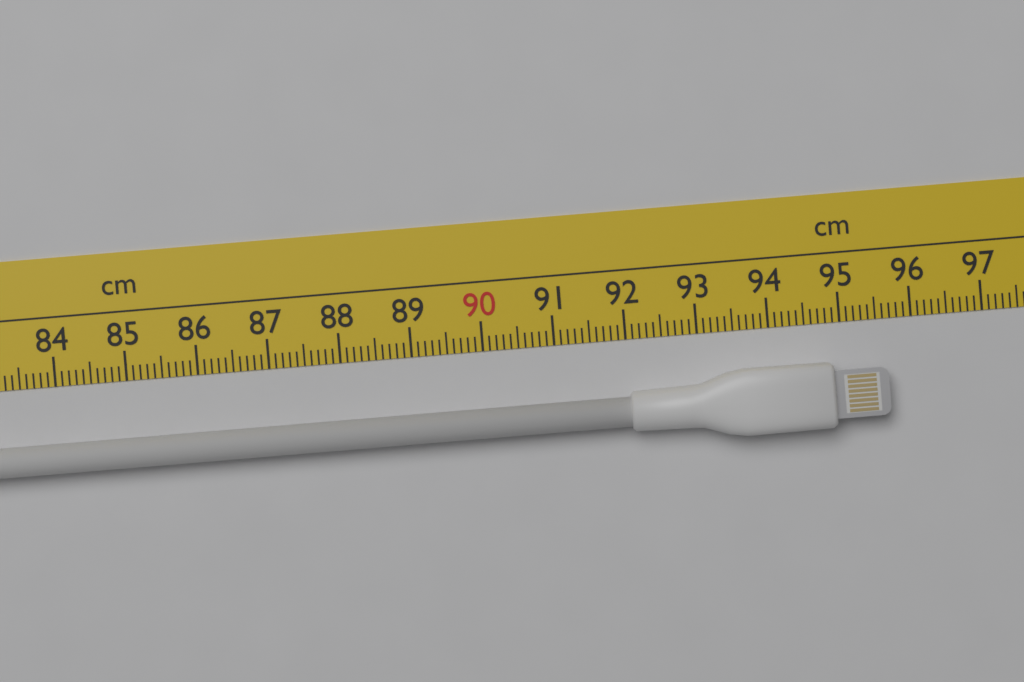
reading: 95.6 cm
